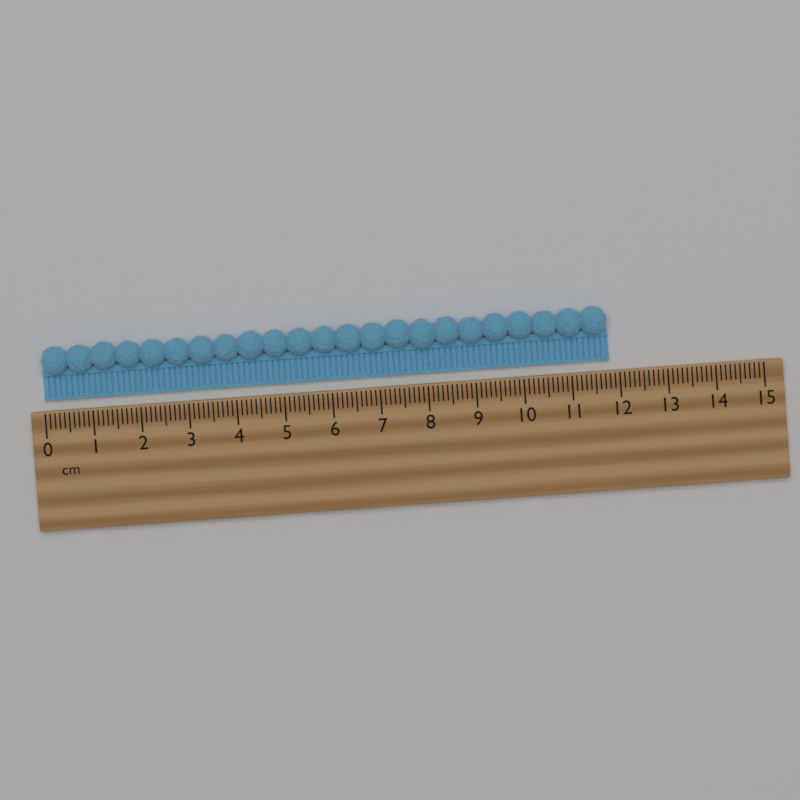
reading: 11.8 cm
